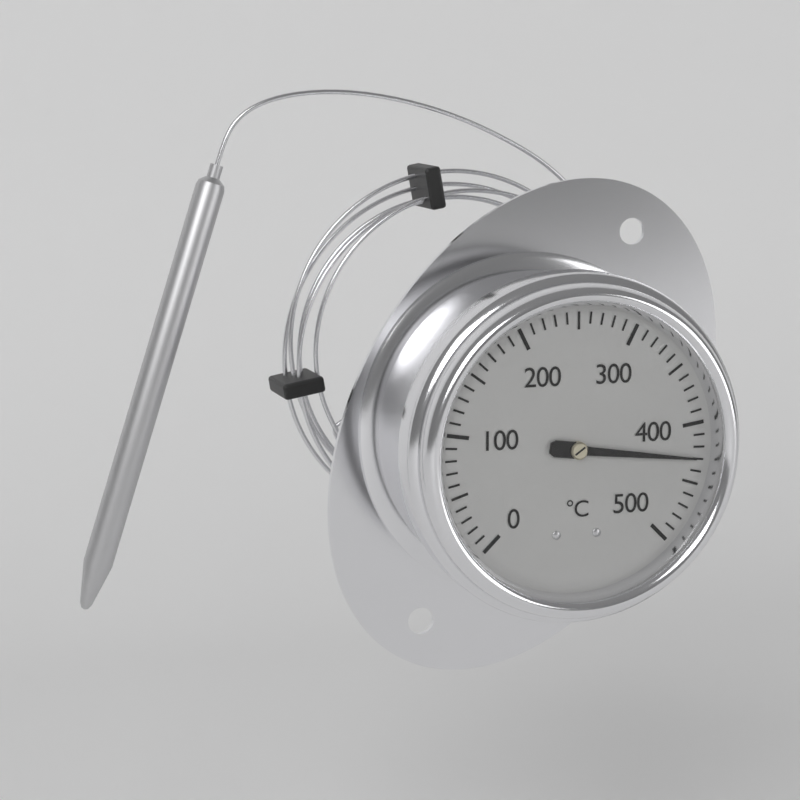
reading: 430 °C
